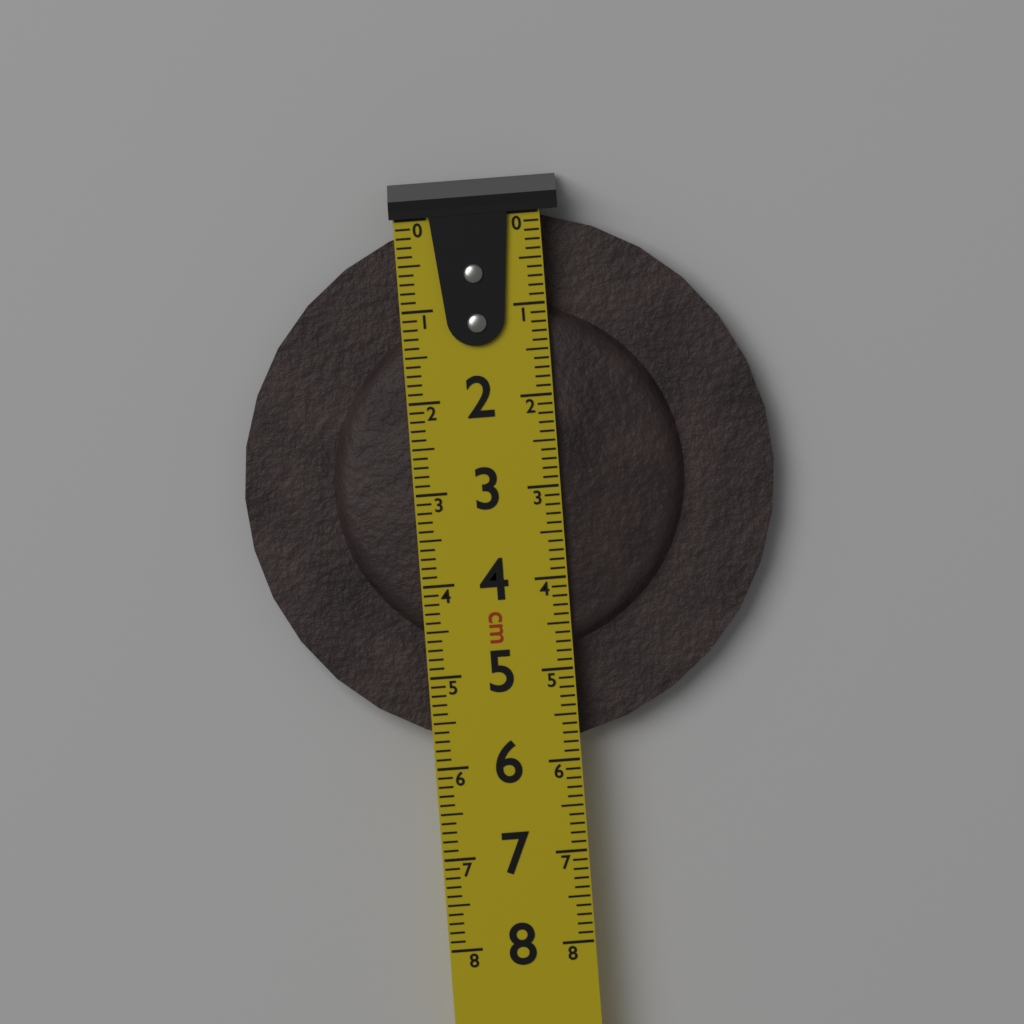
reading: 5.8 cm
